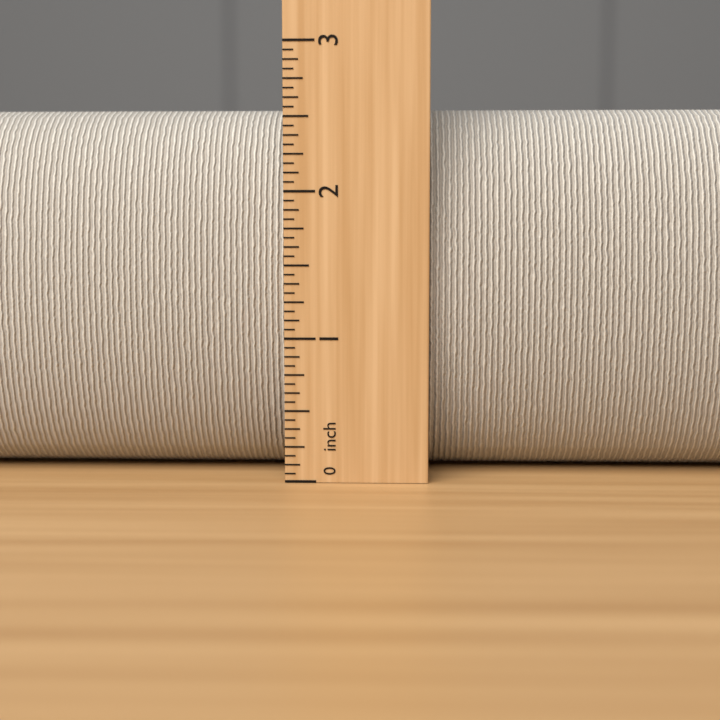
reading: 2.6250 inch
